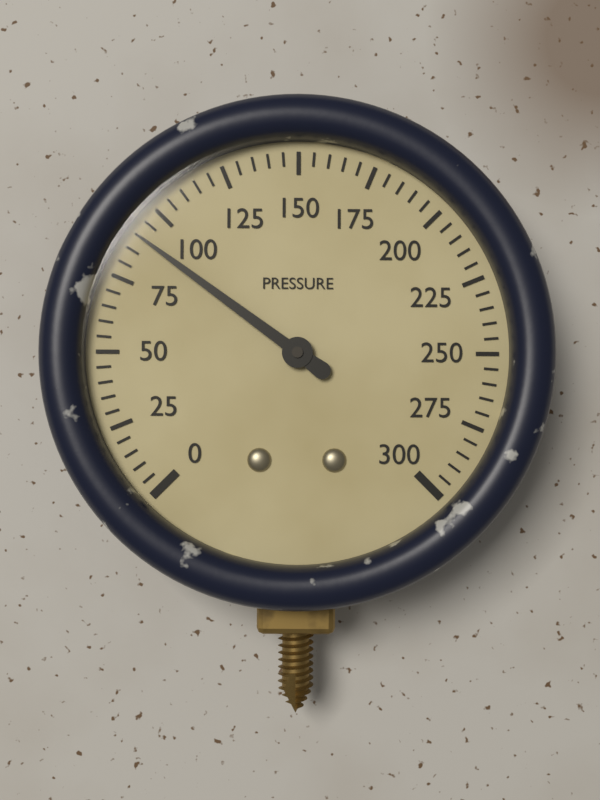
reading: 90 (no unit)
